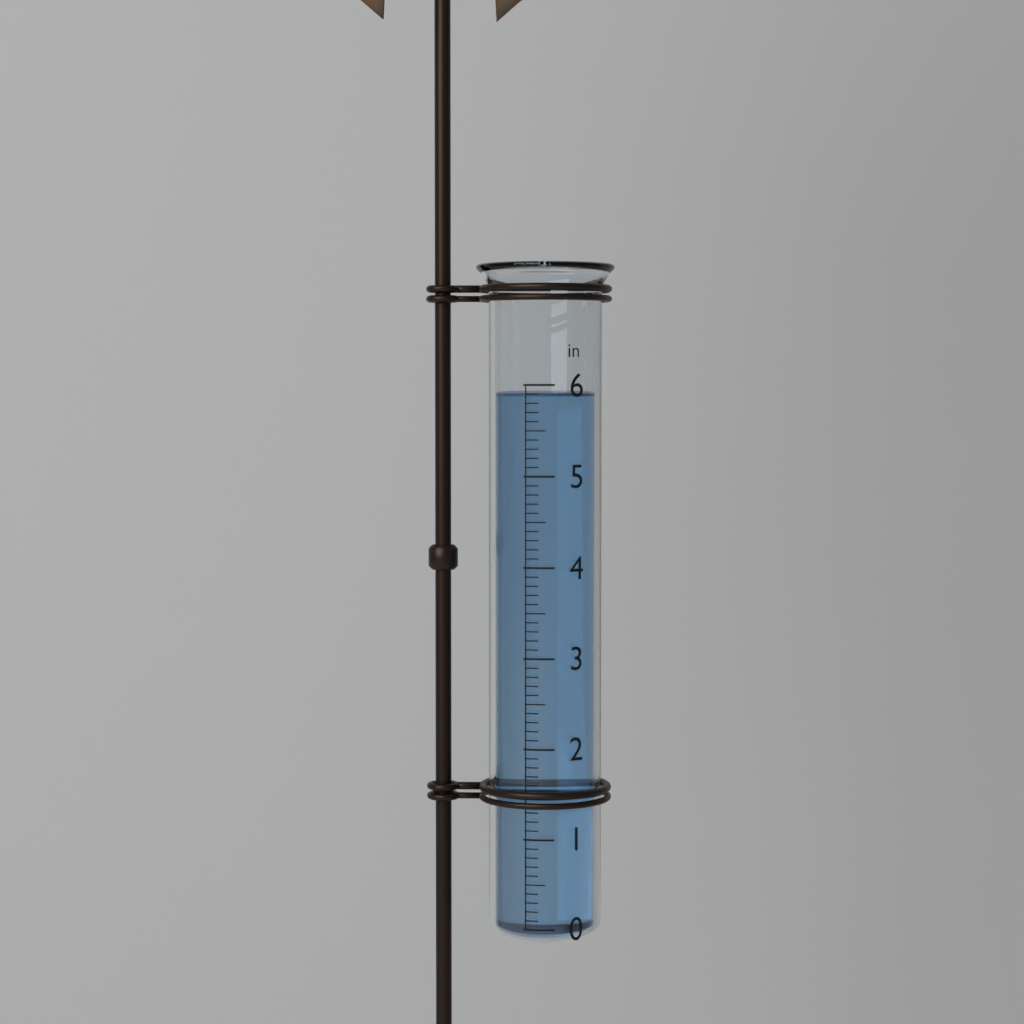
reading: 5.9 in
